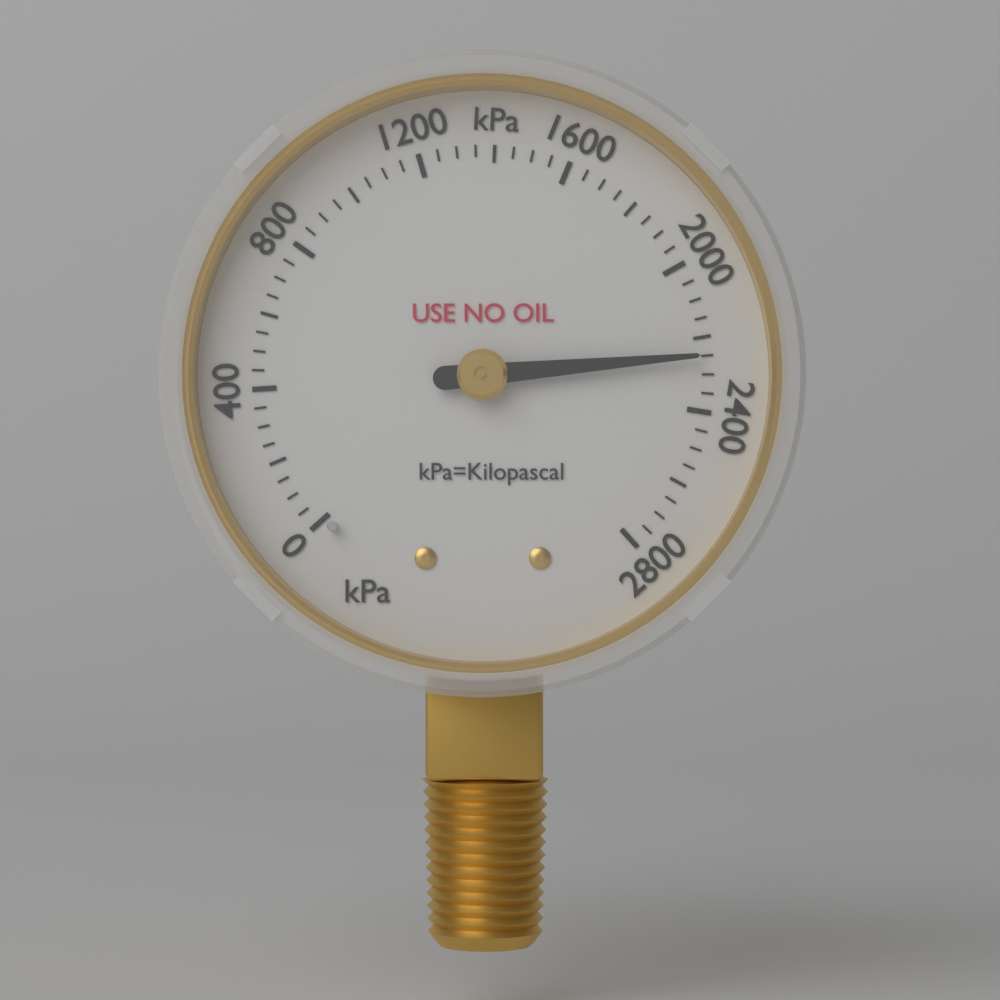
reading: 2250 kPa
